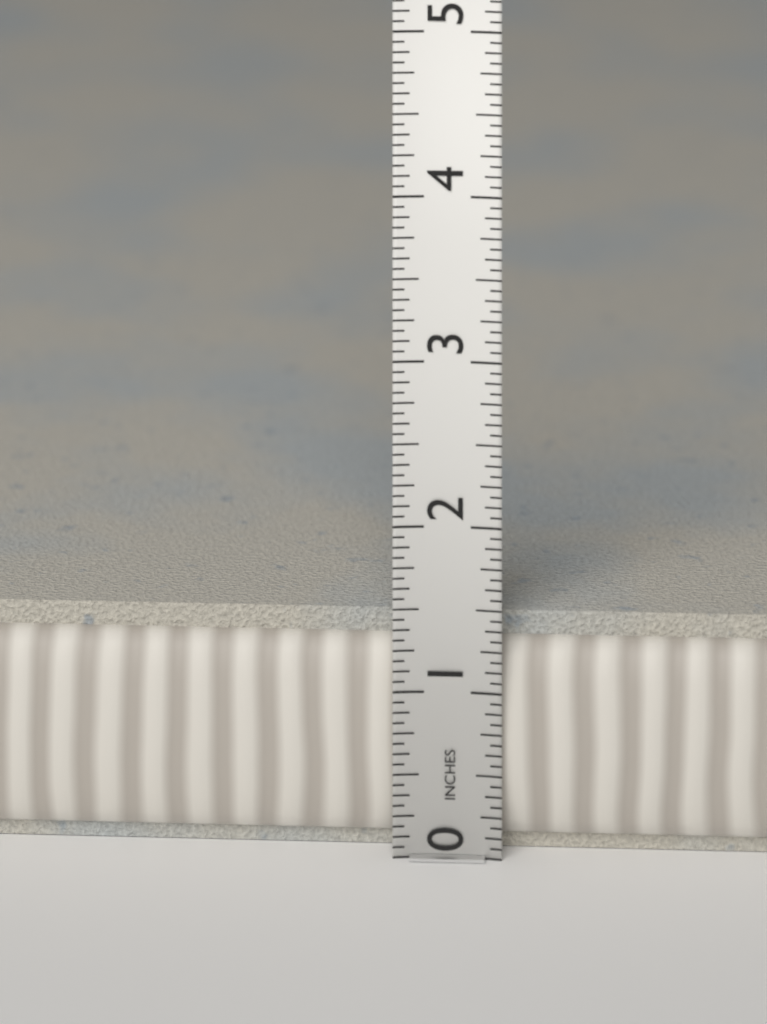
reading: 1.4375 in
